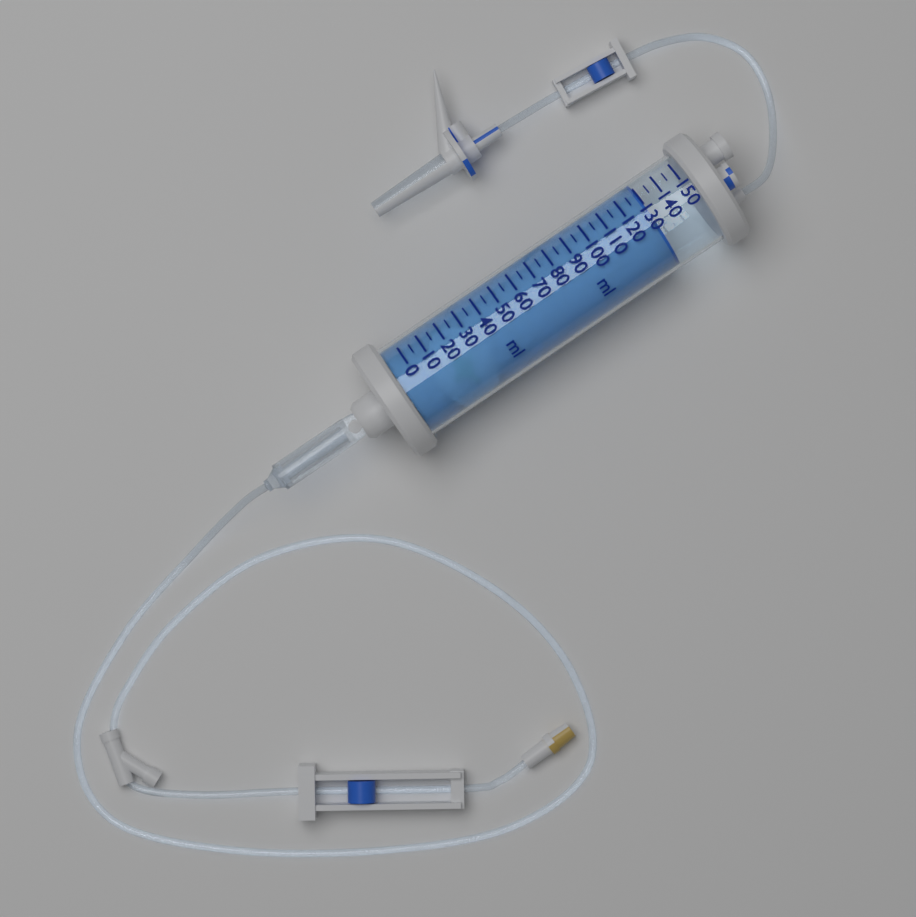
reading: 130 ml
